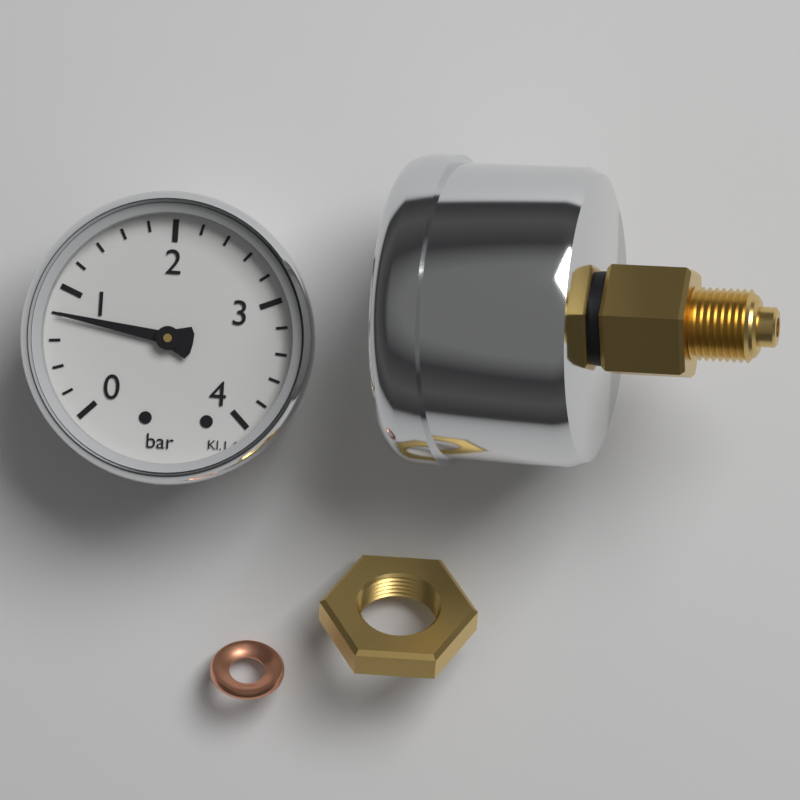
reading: 0.8 bar
